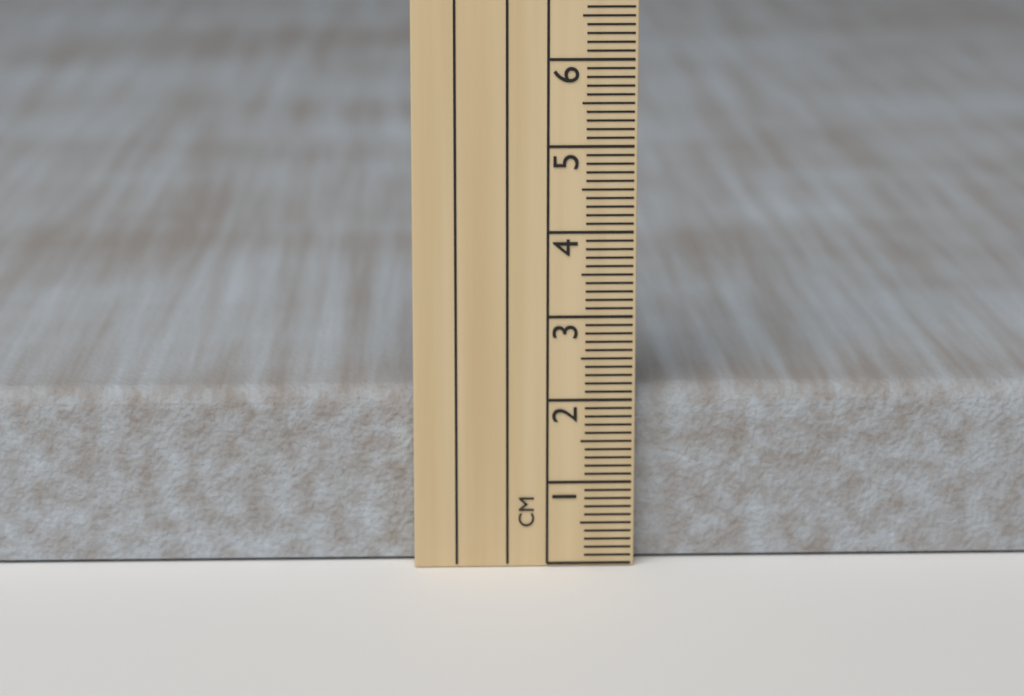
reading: 2.1 cm
